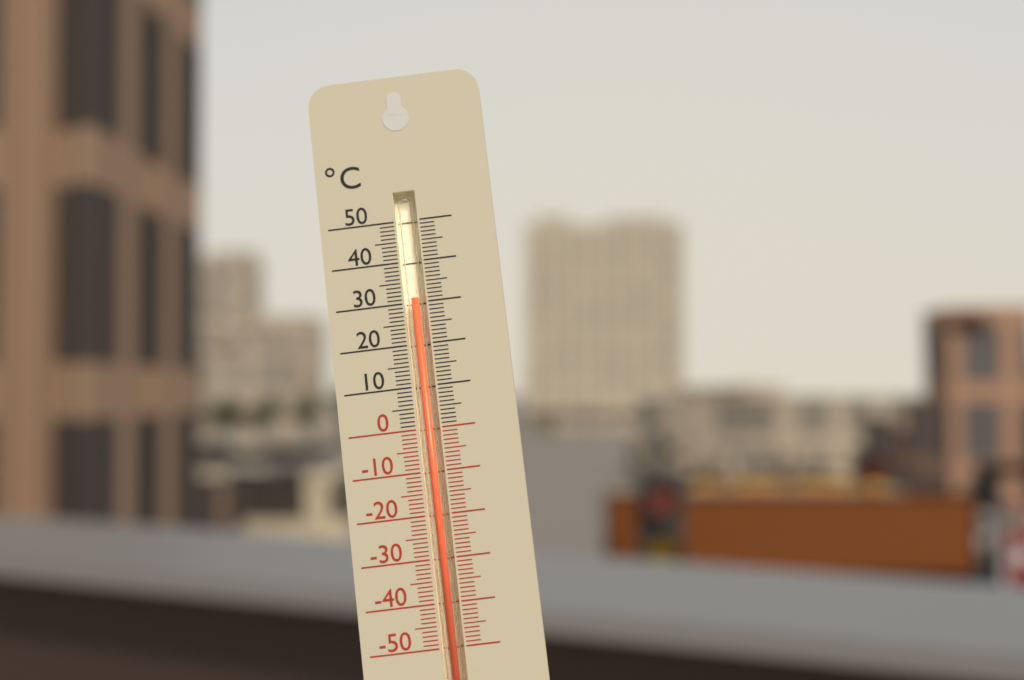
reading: 31 °C
